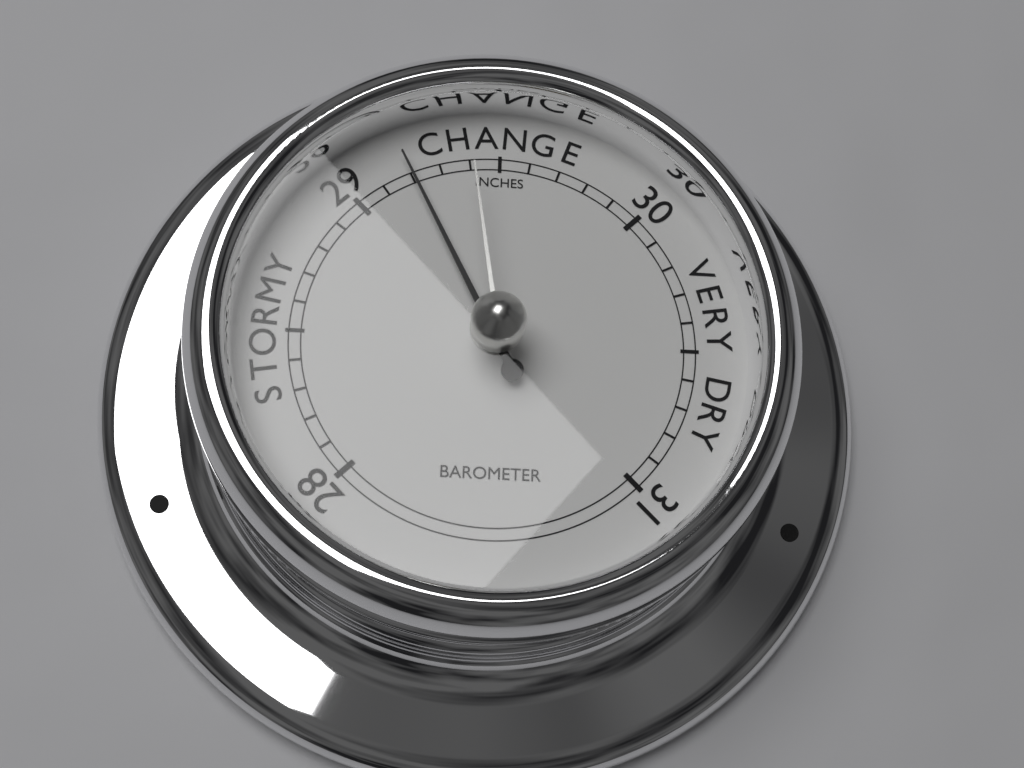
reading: 29.2 inHg
